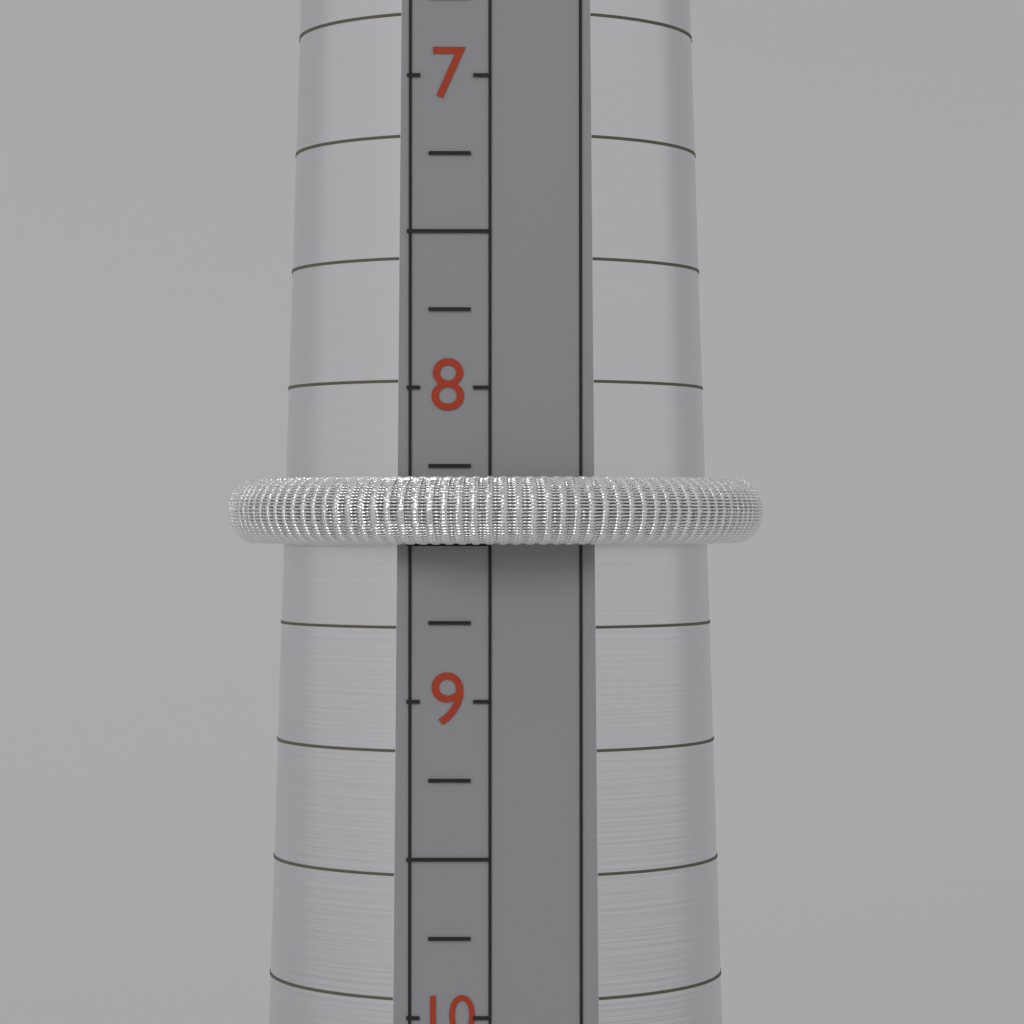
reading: 8.50 (no unit)
